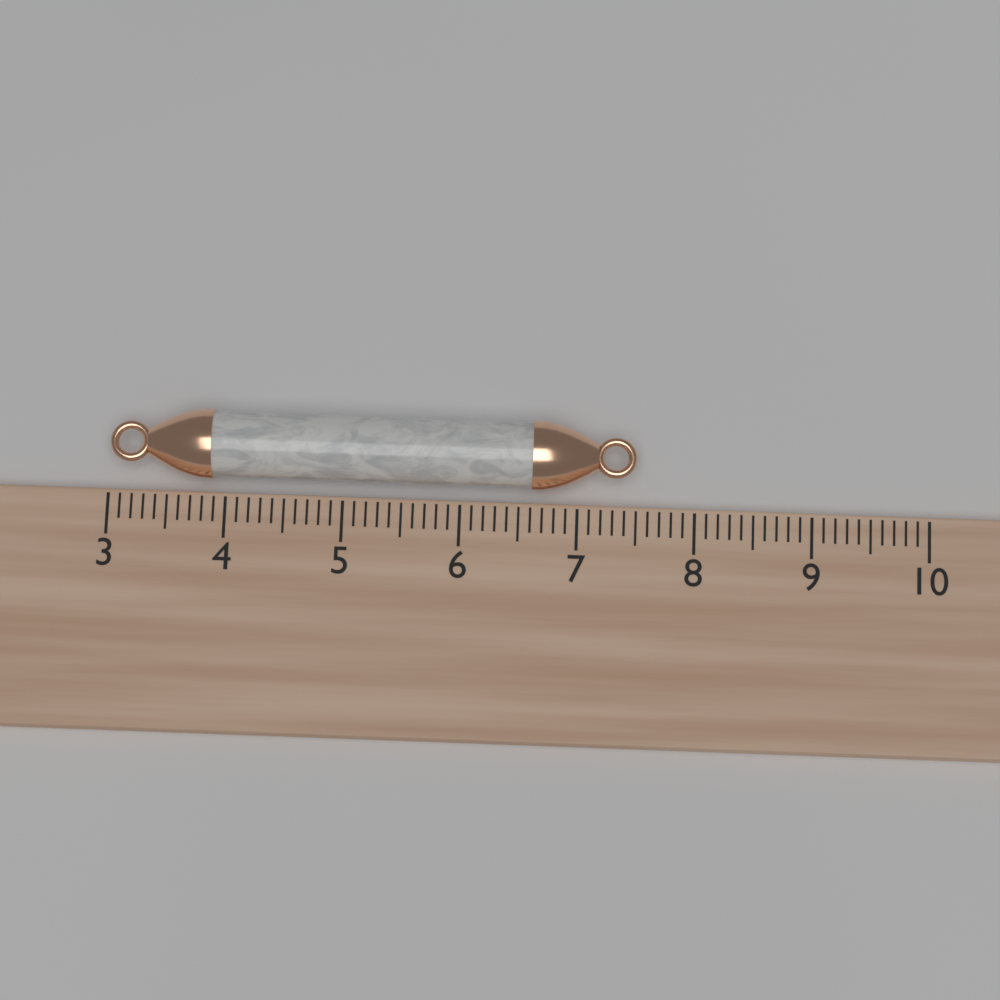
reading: 7.5 (no unit)
